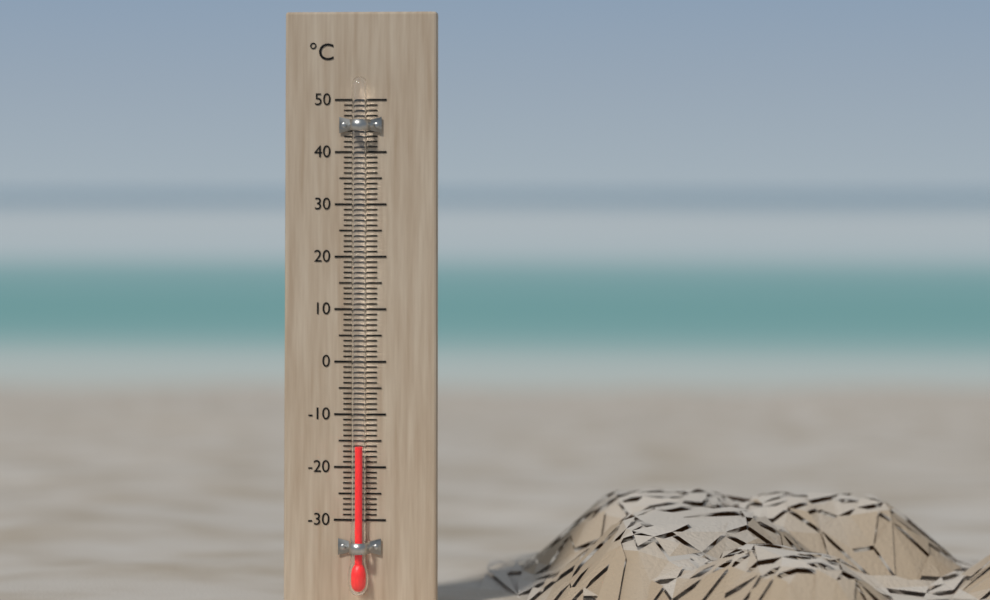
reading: -16 °C
